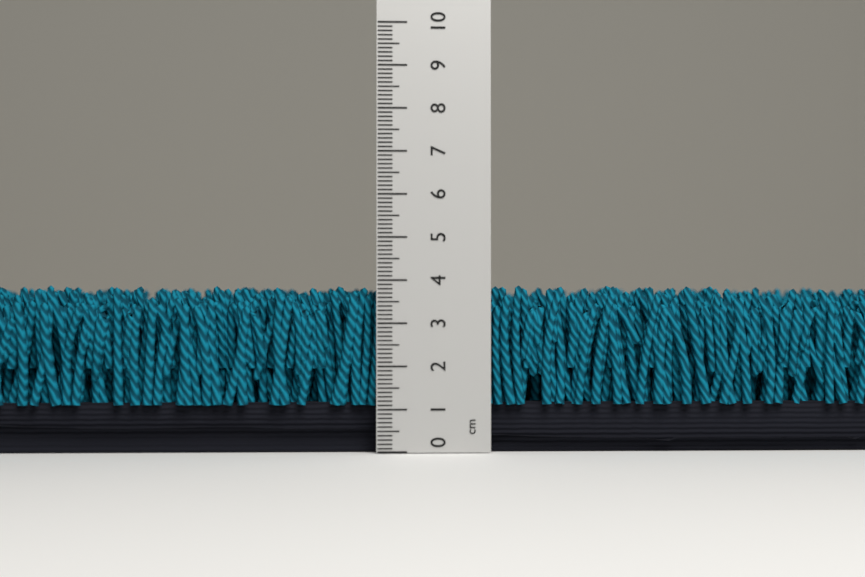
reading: 3.9 cm
